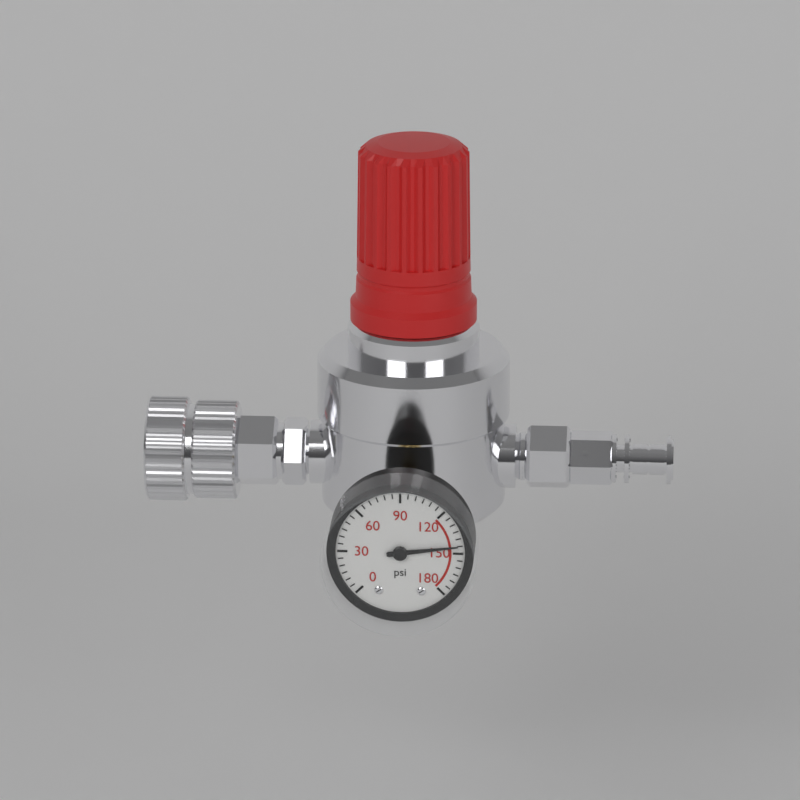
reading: 145 psi
